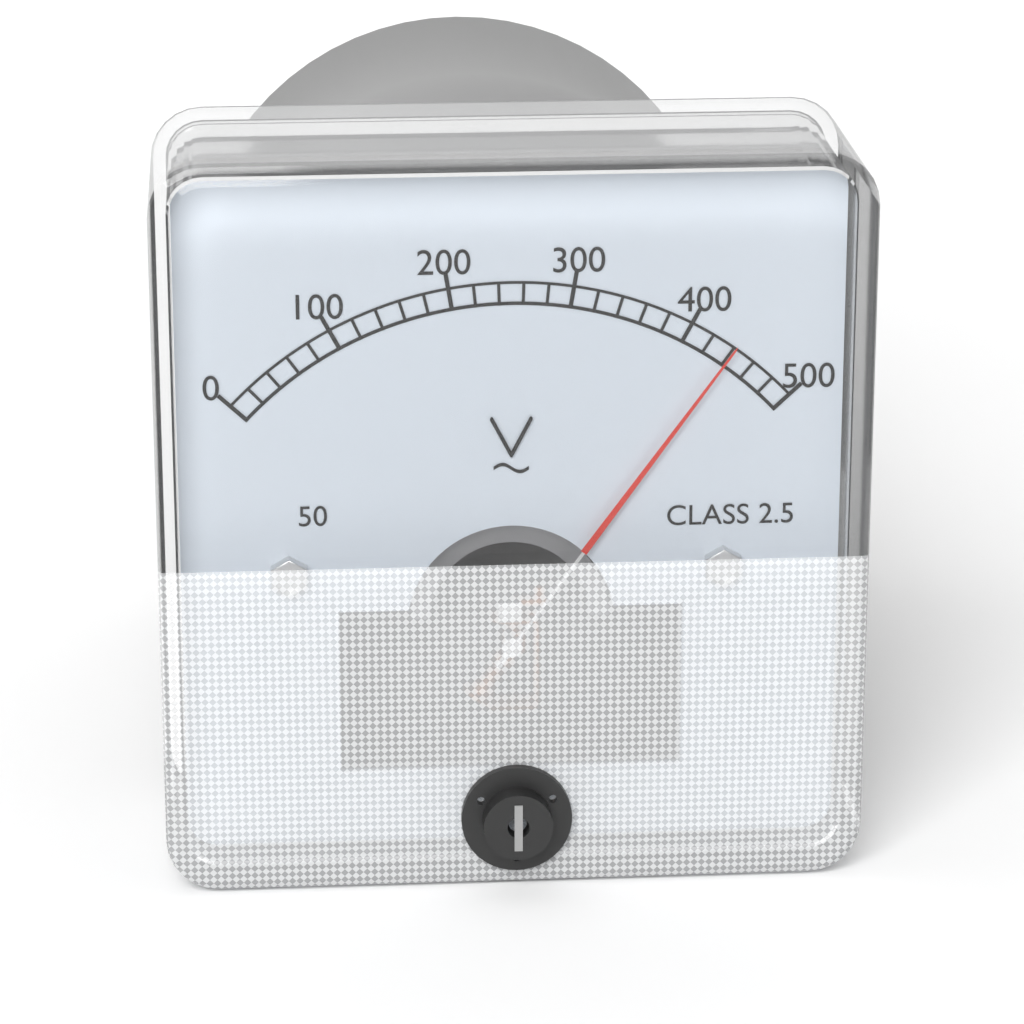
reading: 440 V
